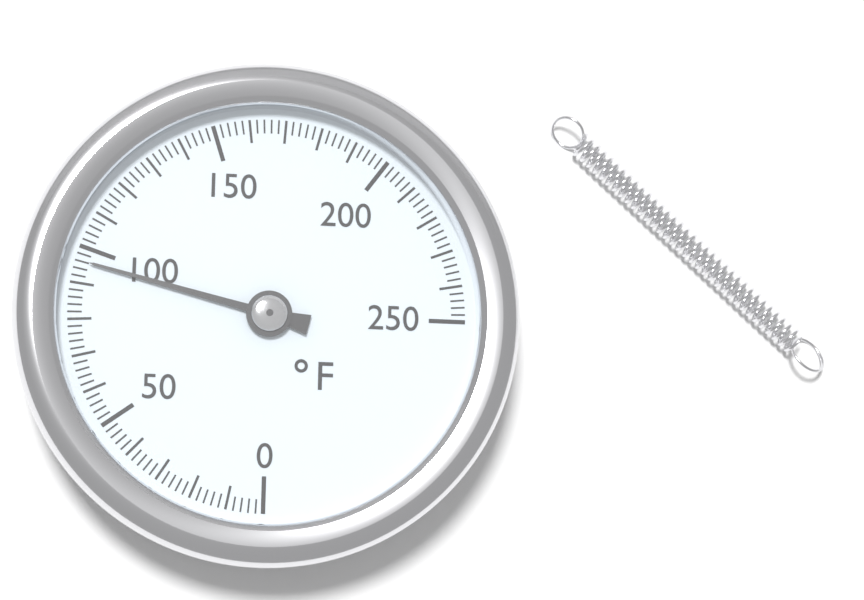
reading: 96 °F
